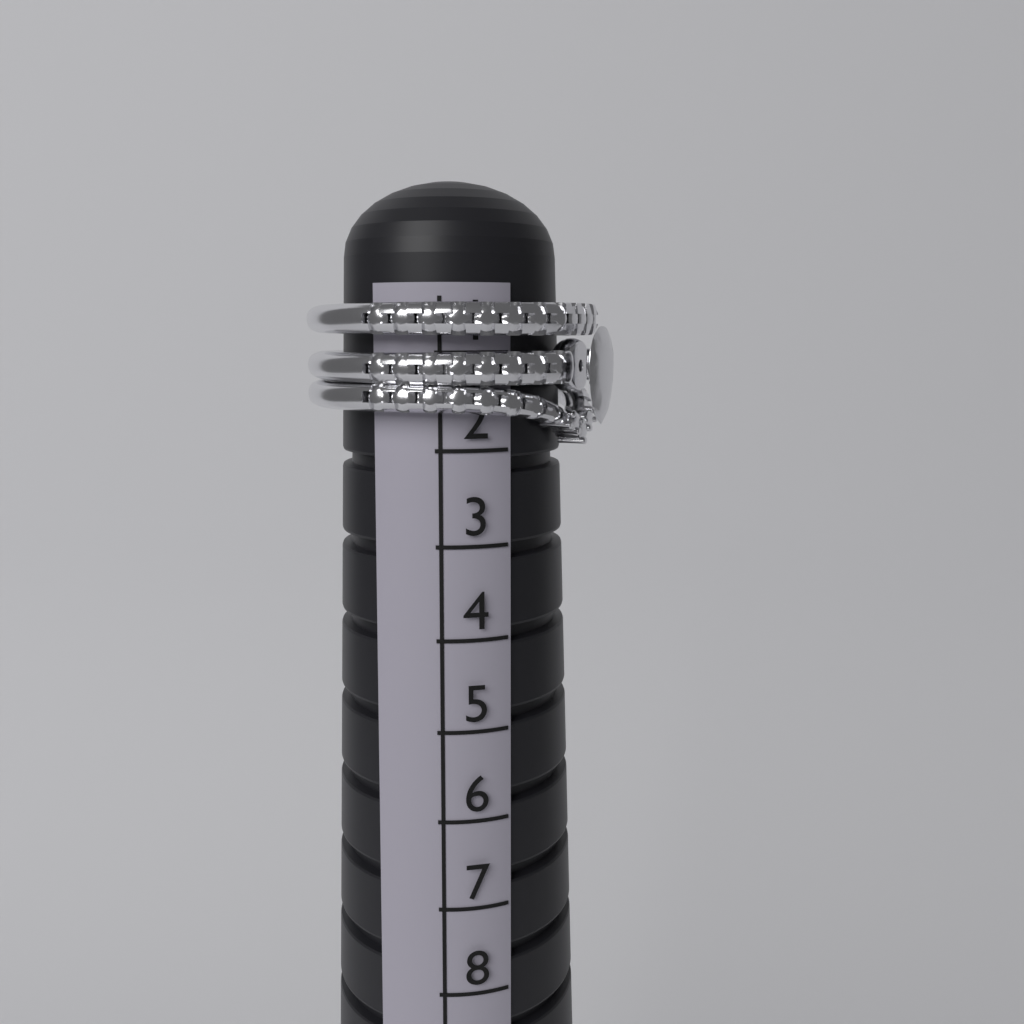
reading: 2 (no unit)
